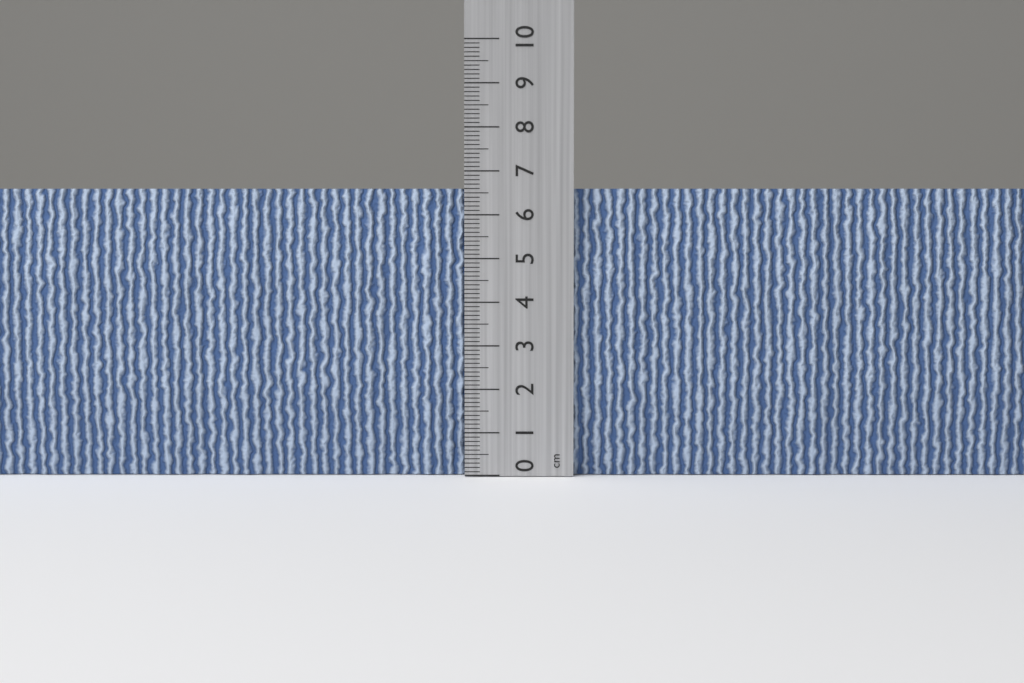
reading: 6.6 cm
